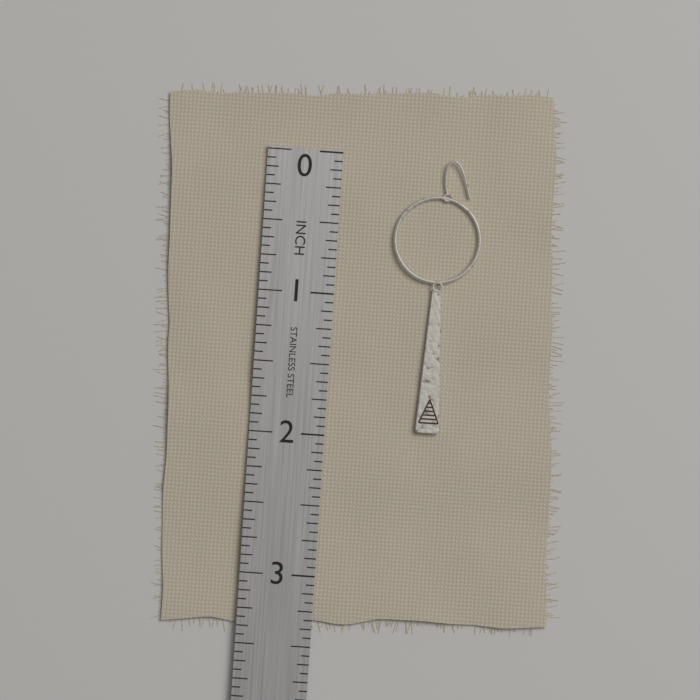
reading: 1.9375 in
